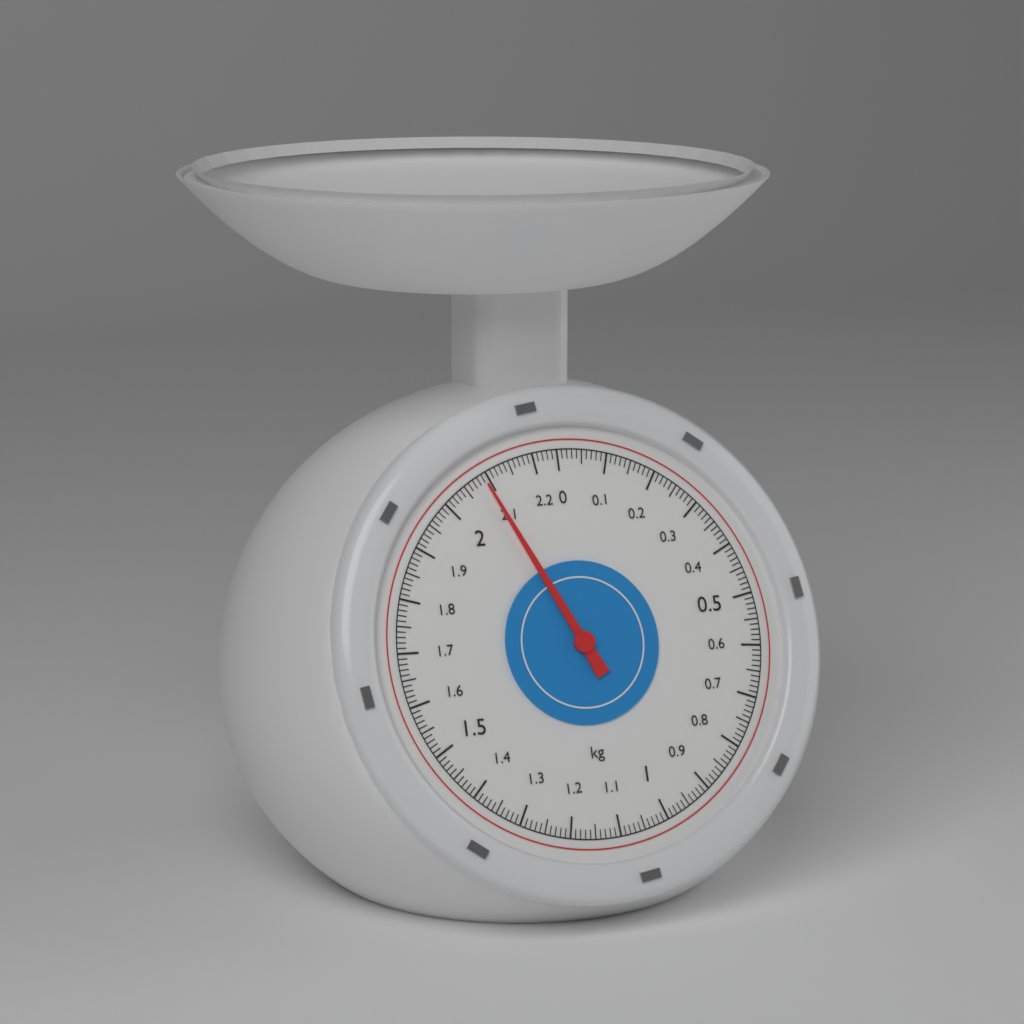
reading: 2.09 kg
